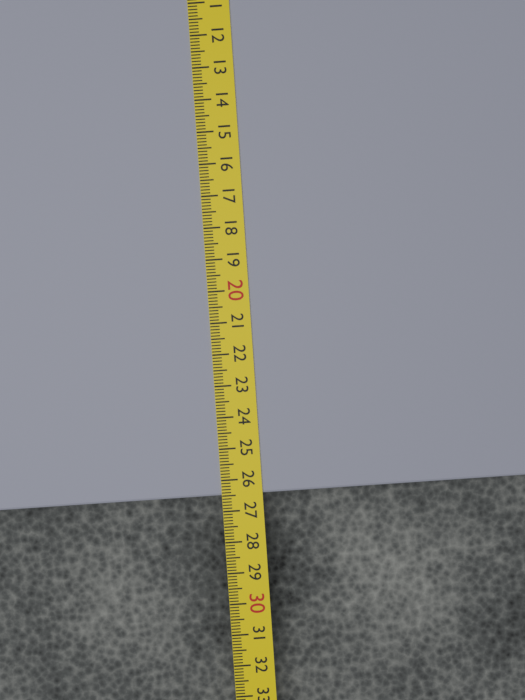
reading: 26.5 cm
